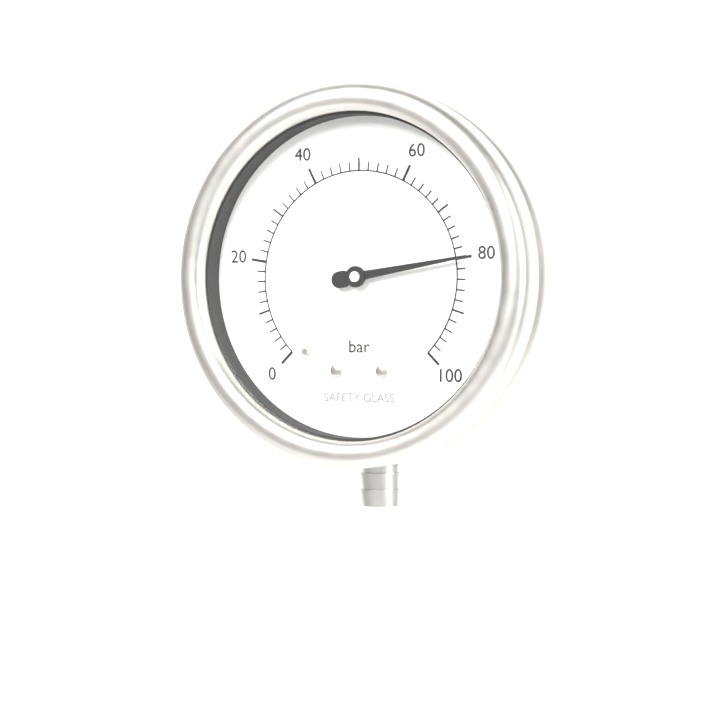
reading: 80 bar
